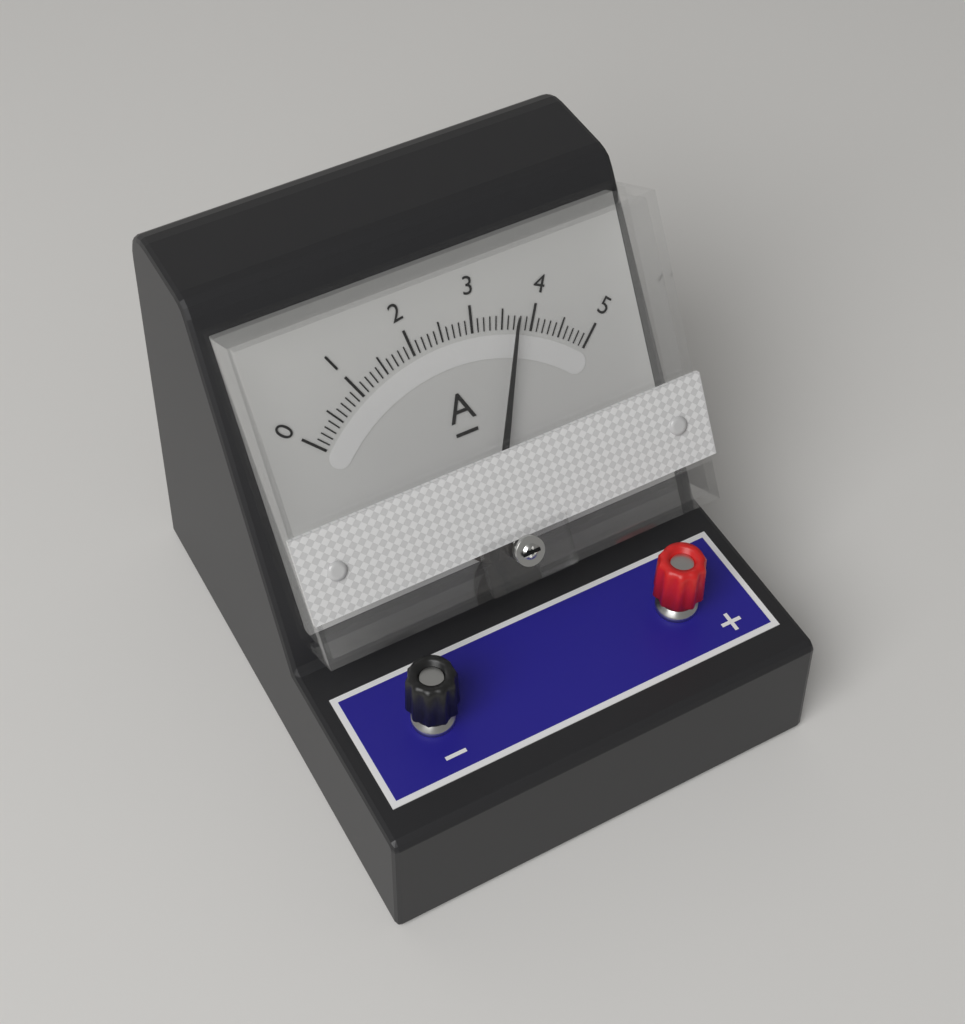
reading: 3.7 A
